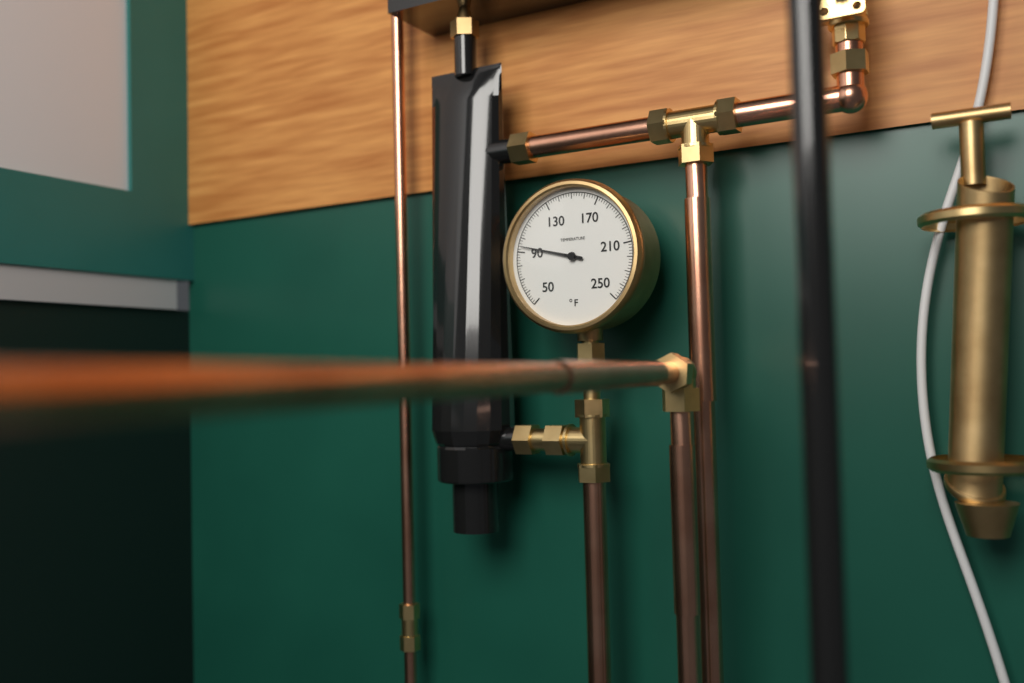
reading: 94 °F
